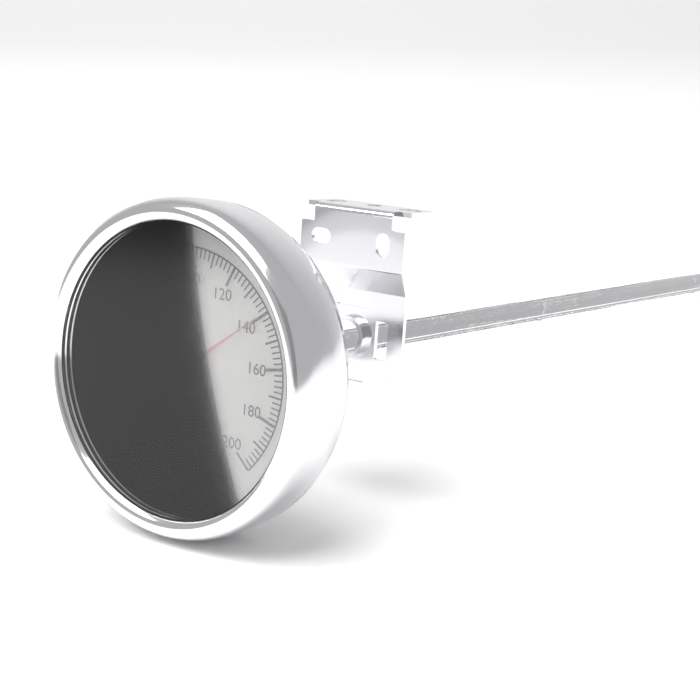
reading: 140 °C
